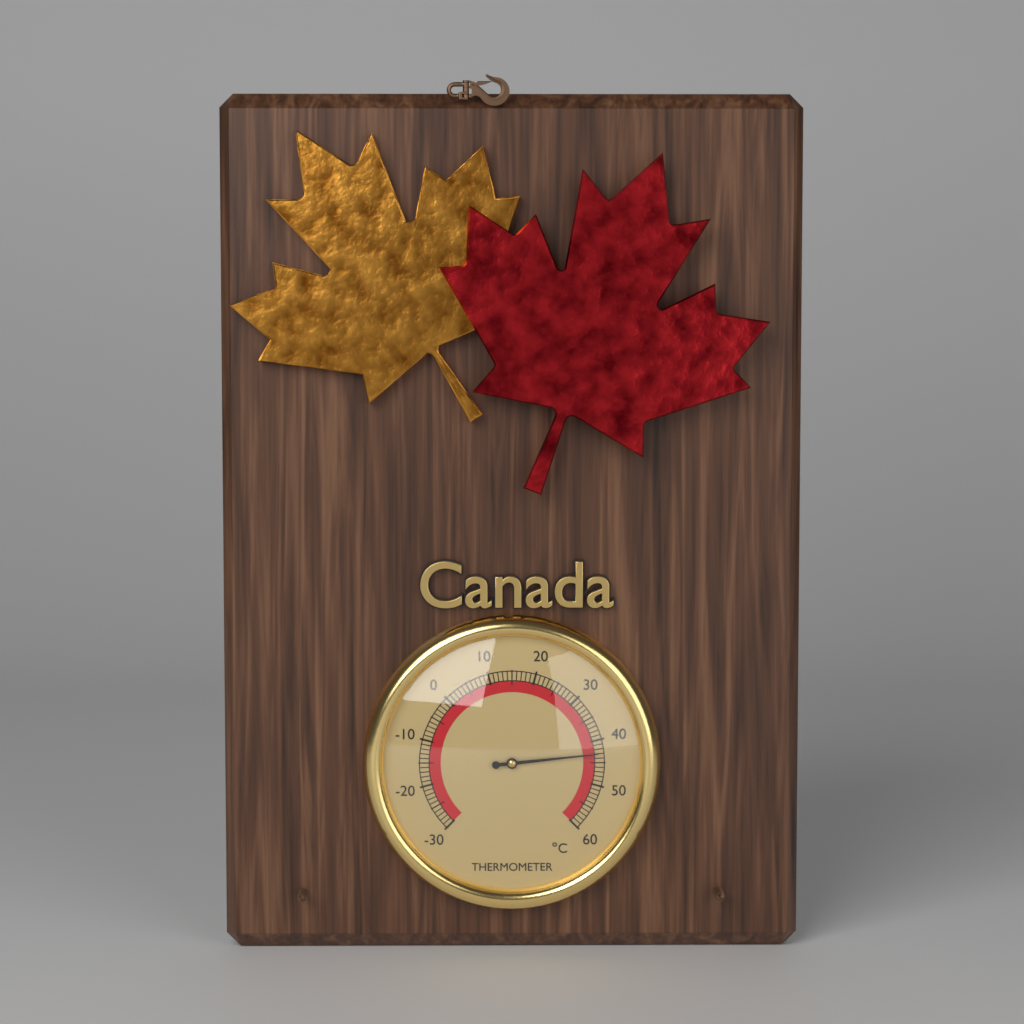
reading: 43 °C
